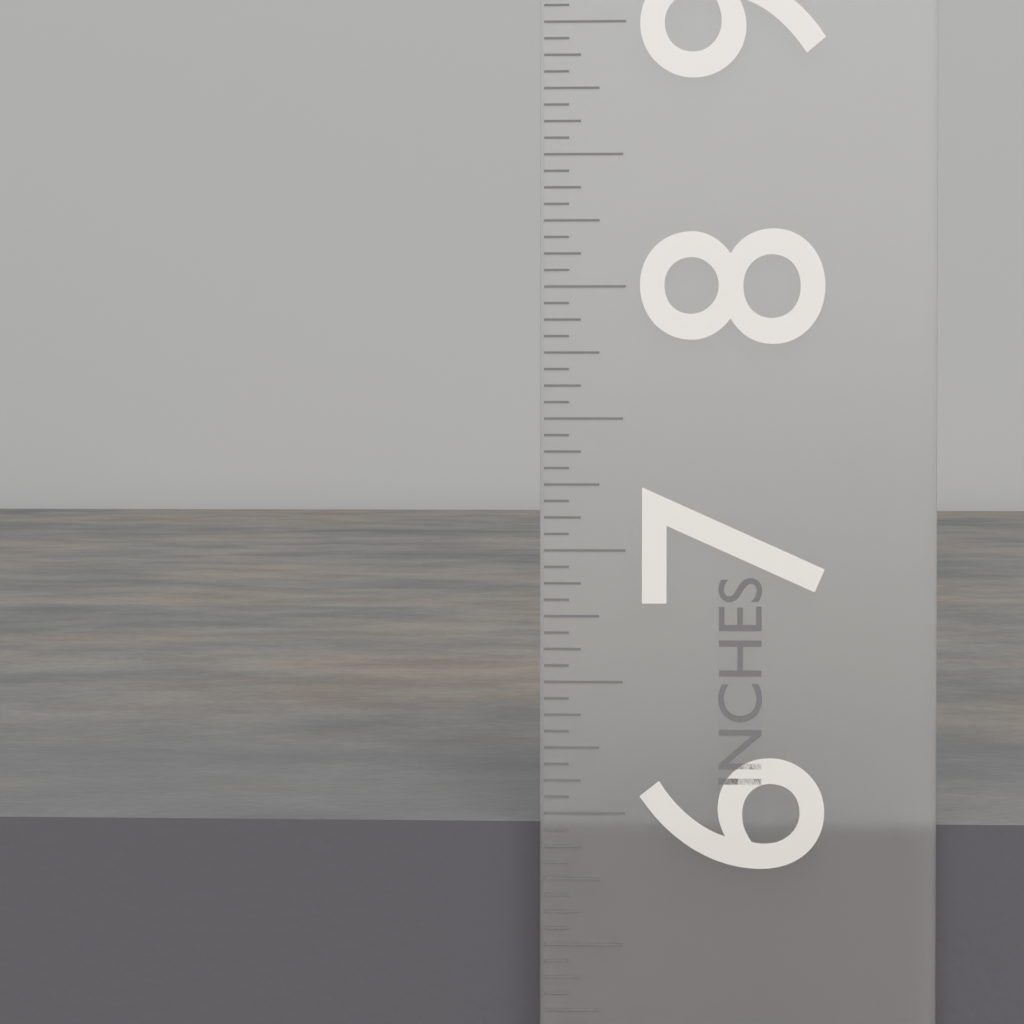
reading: 5.9375 in
